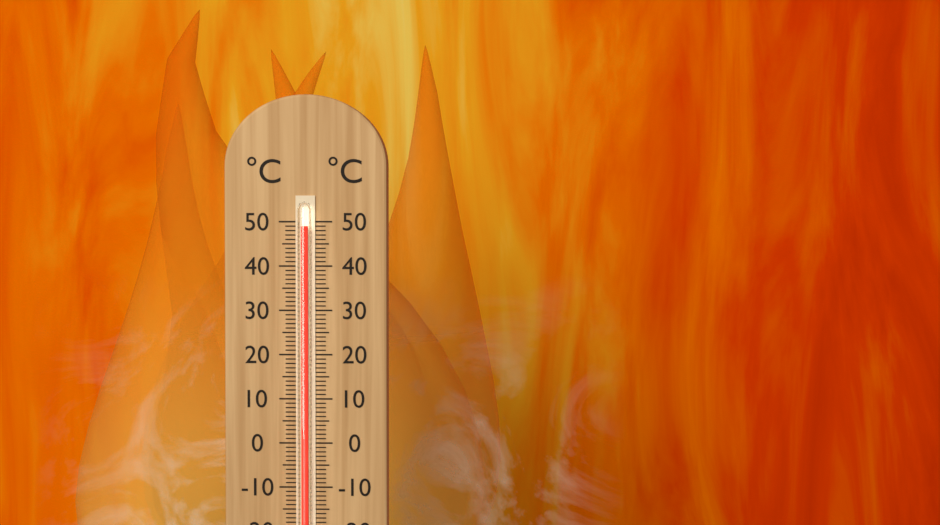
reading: 49 °C
